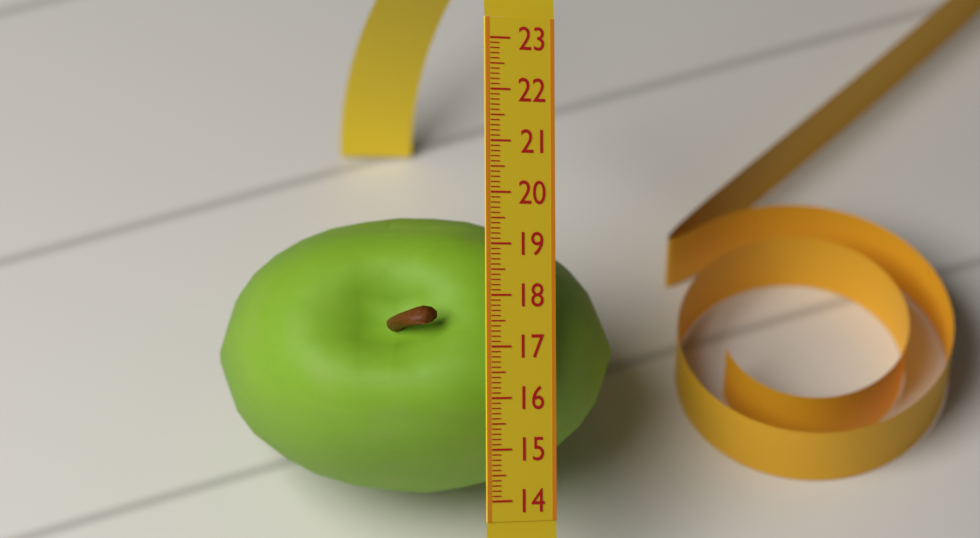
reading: 19.6 (no unit)
